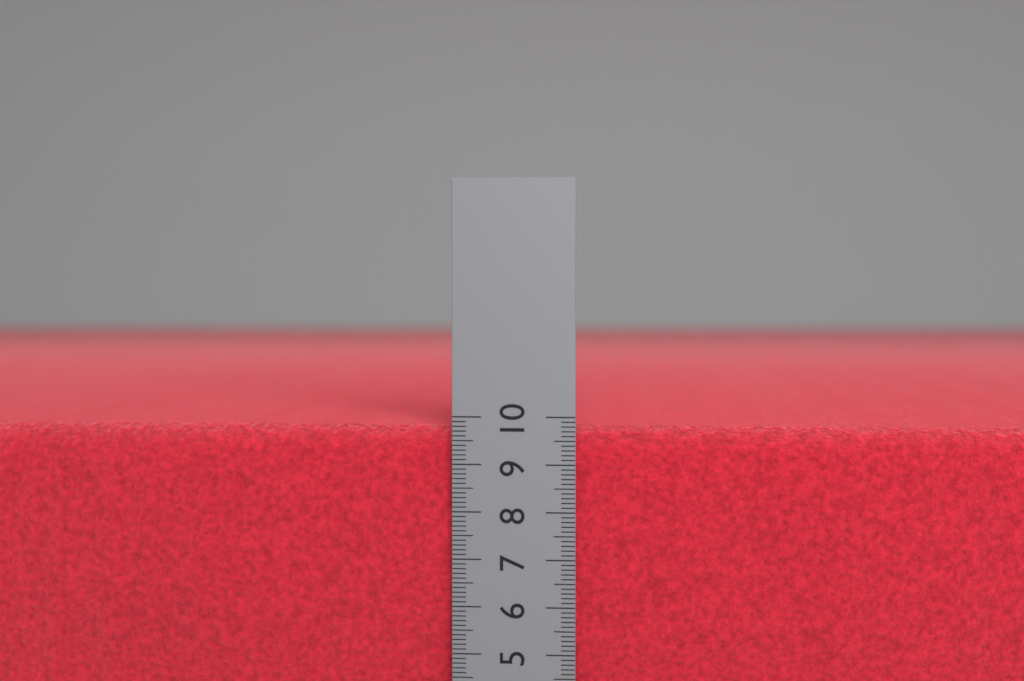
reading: 9.8 cm
